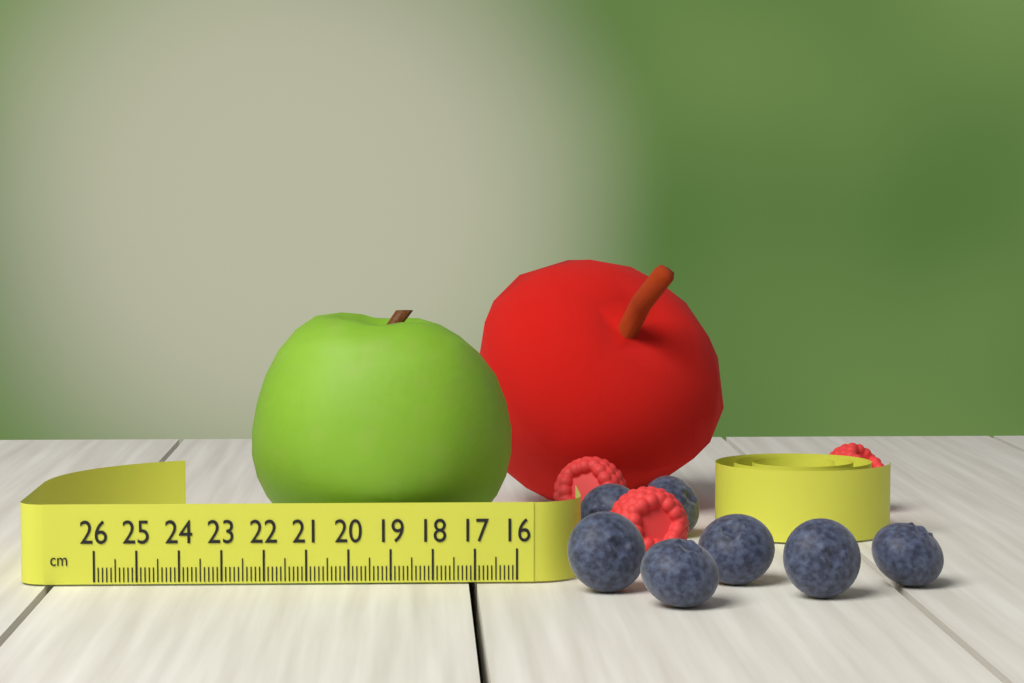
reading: 22.5 cm
